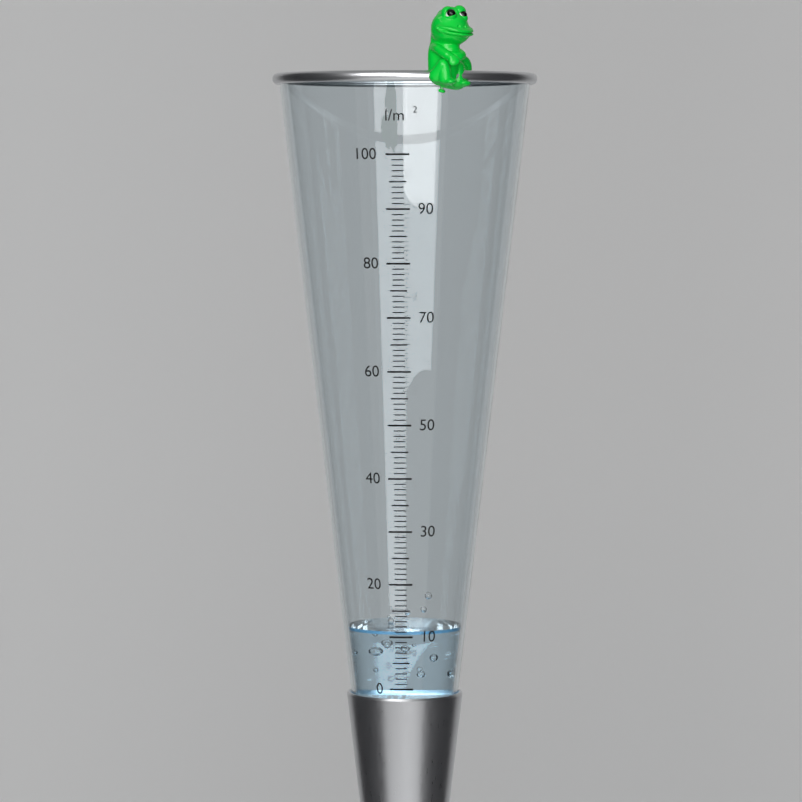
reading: 11 l/m²
